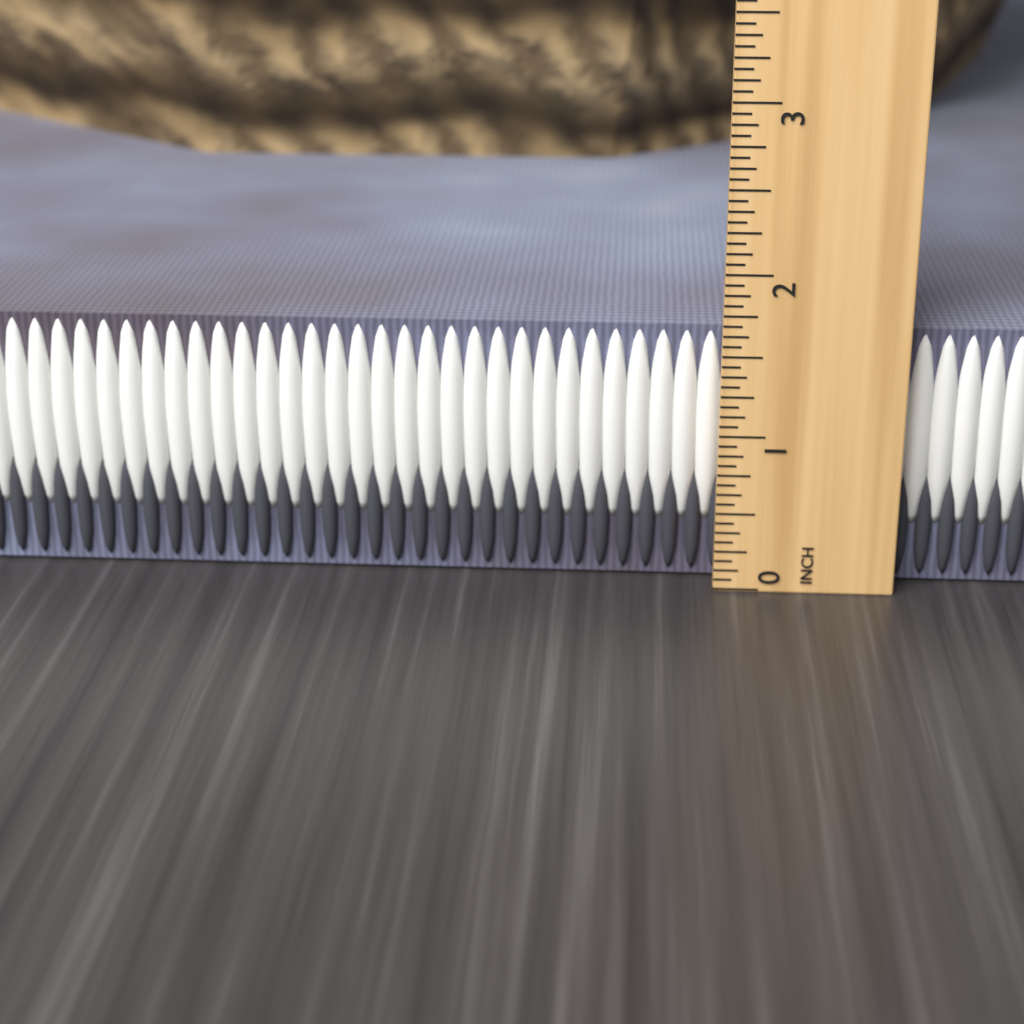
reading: 1.6250 in
